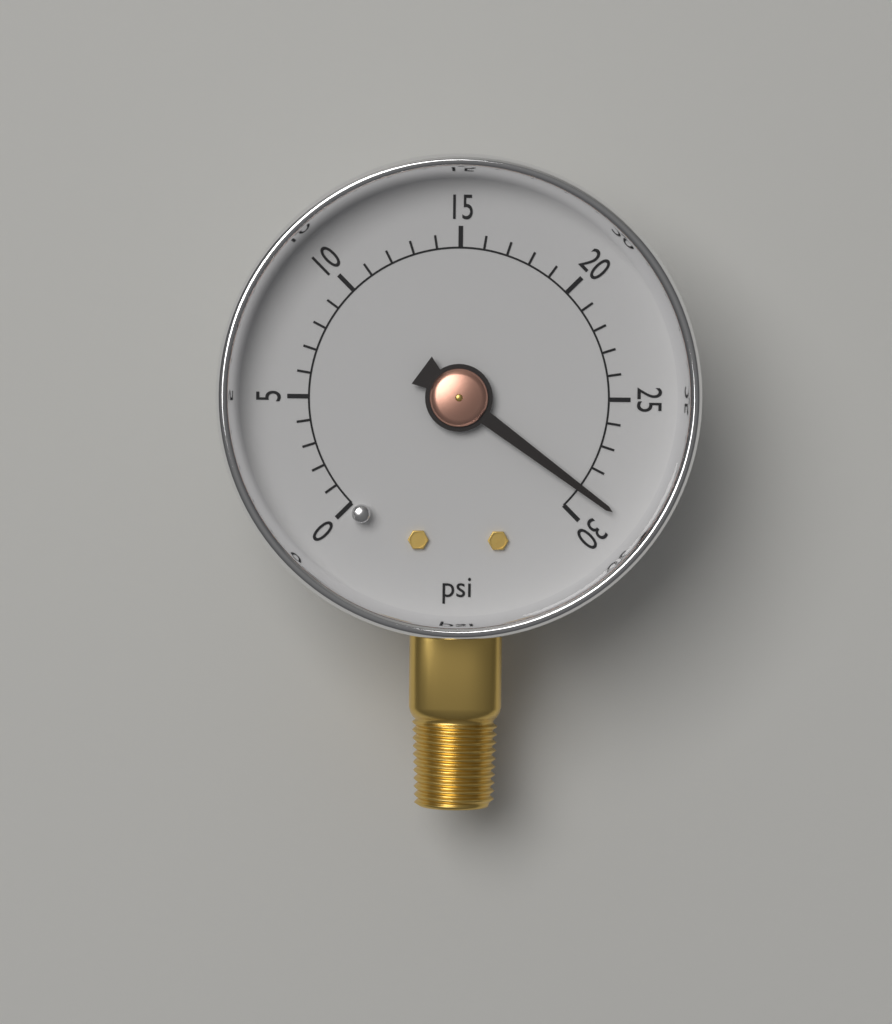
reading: 29 psi
